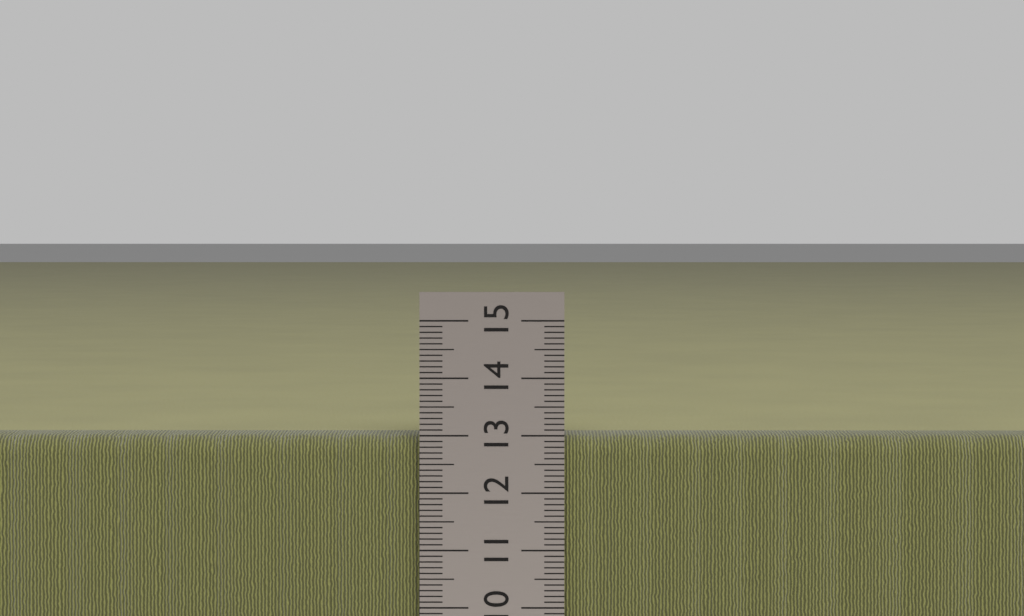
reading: 13.0 cm
